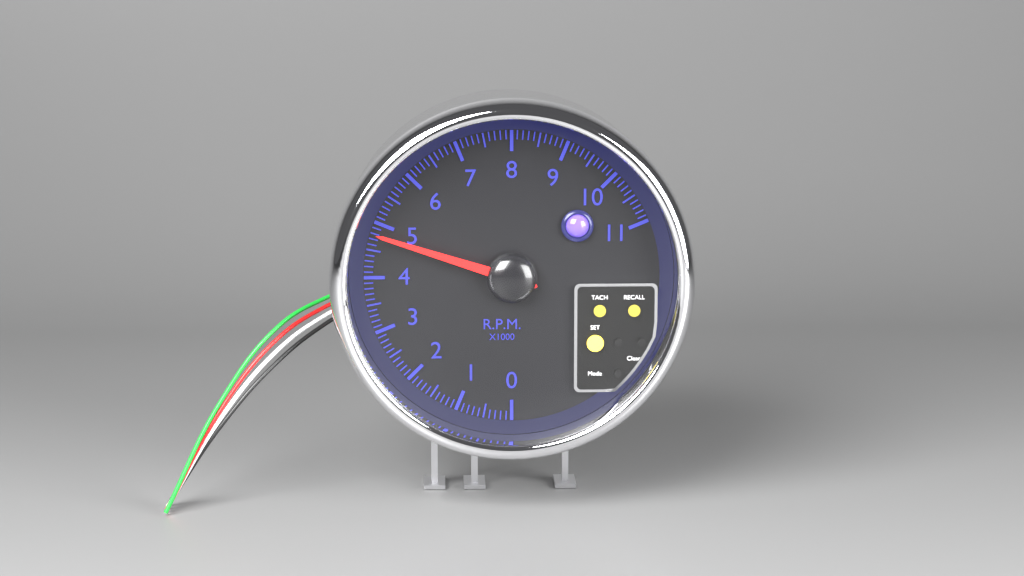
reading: 4.8 rpm x1000
